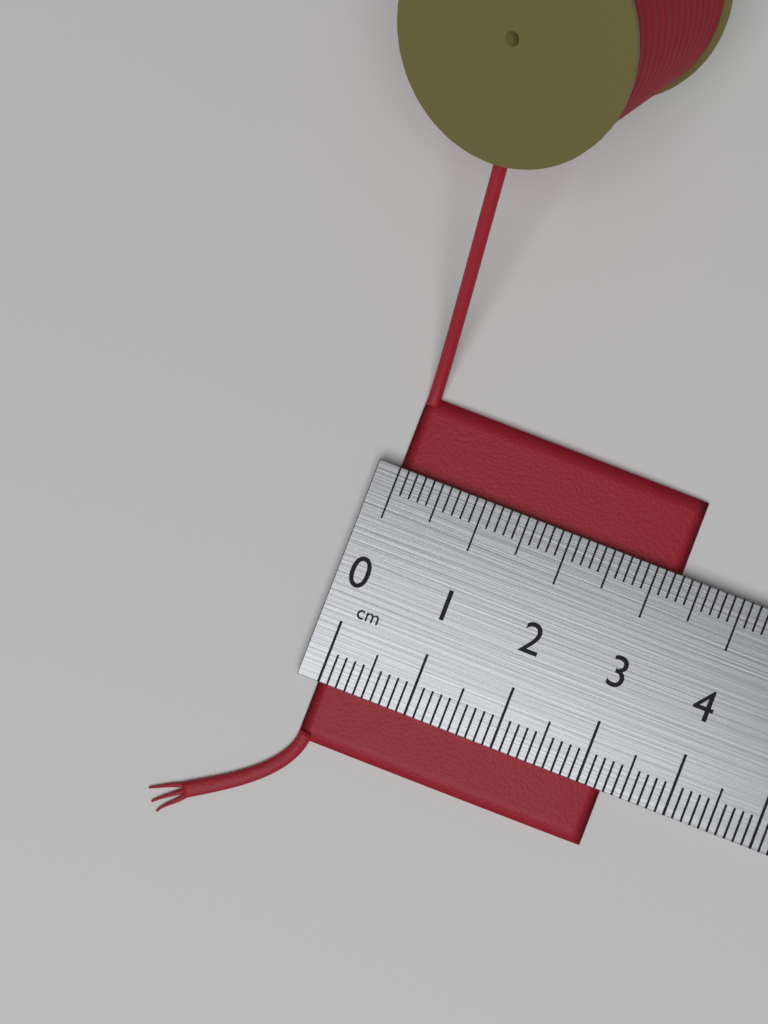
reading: 3.3 cm
